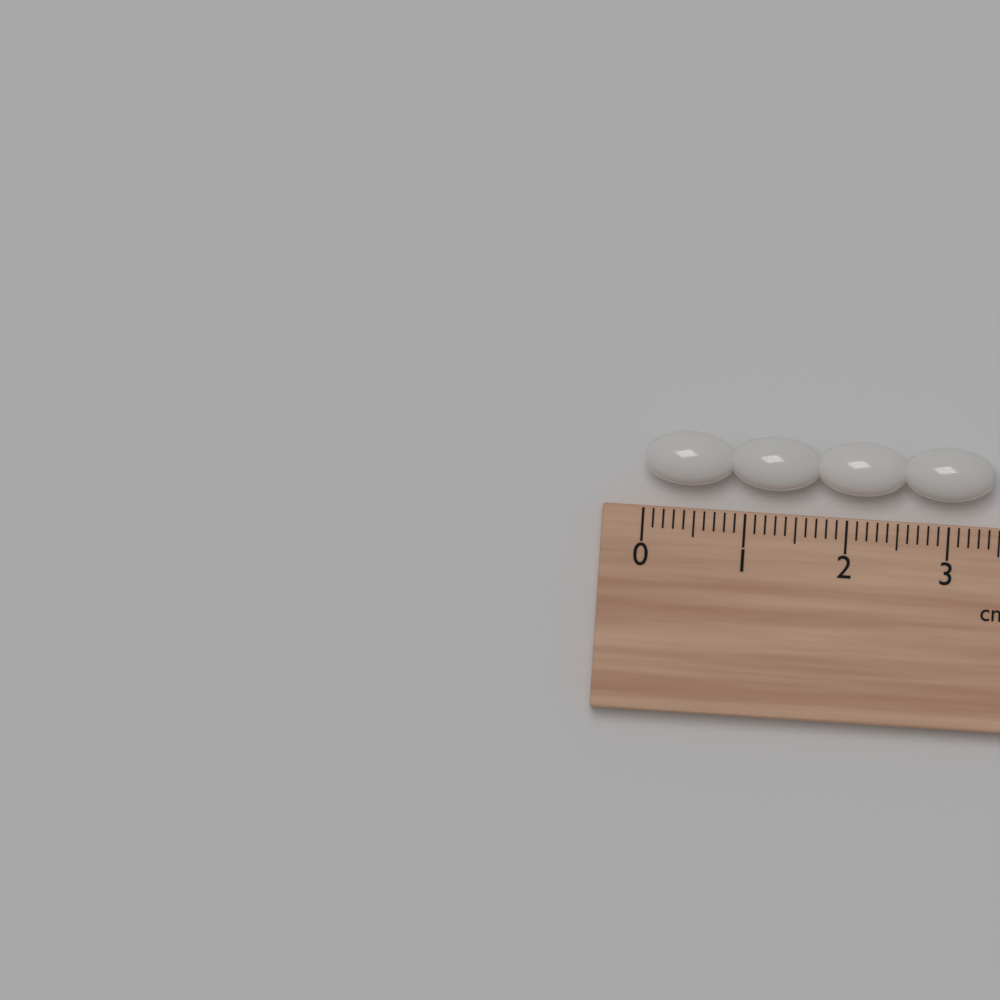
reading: 3.4 cm
